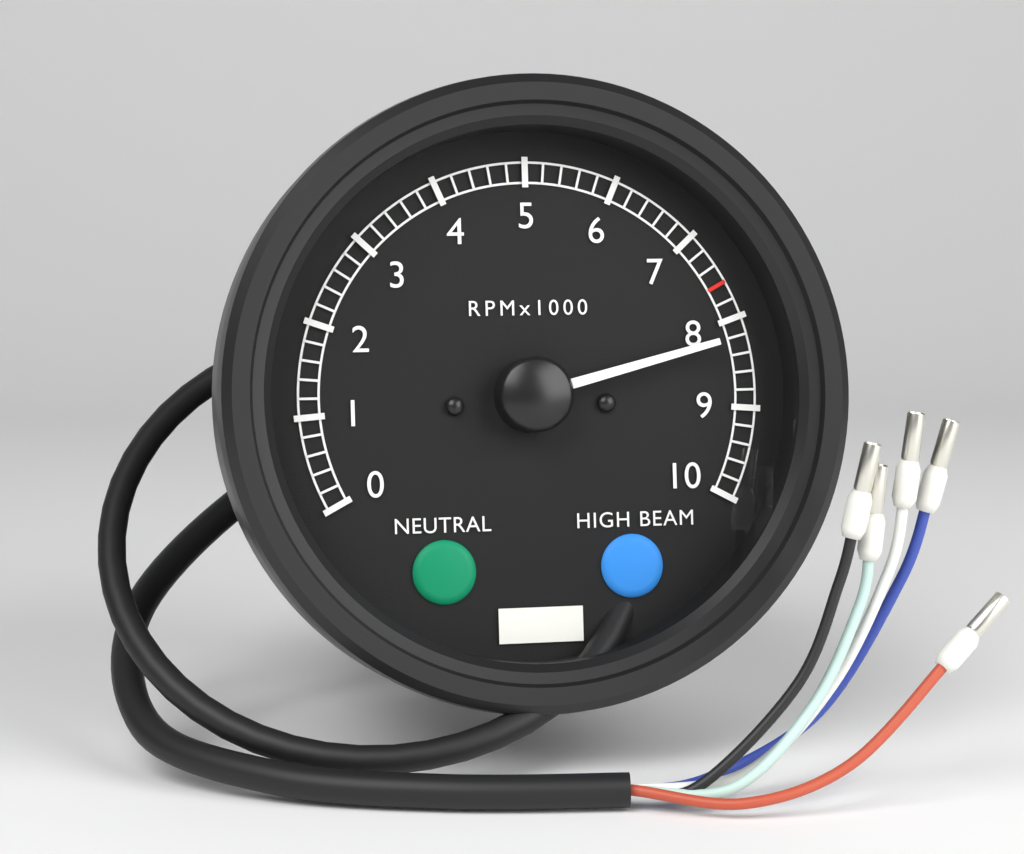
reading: 8200 RPM
